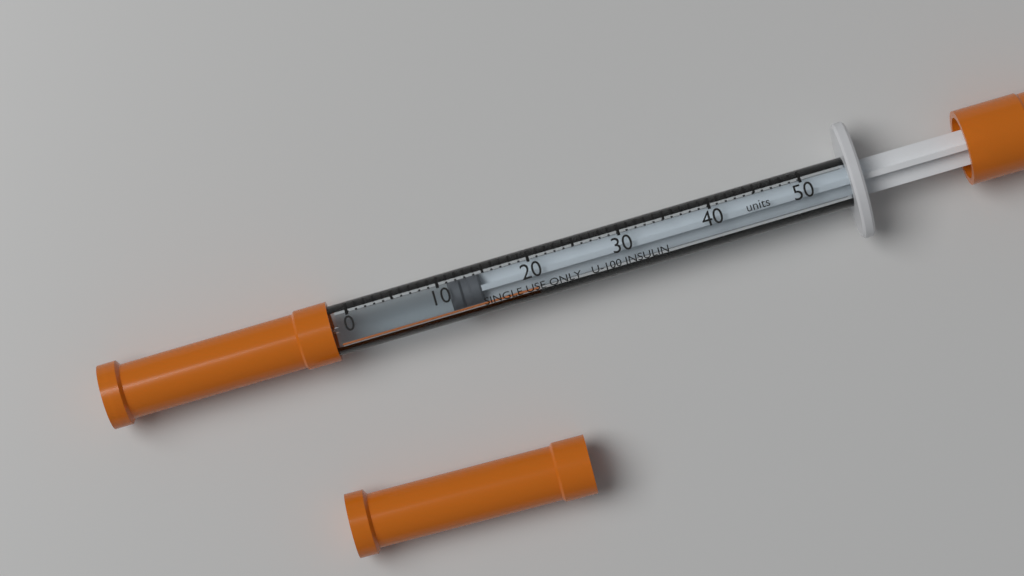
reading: 11 units
